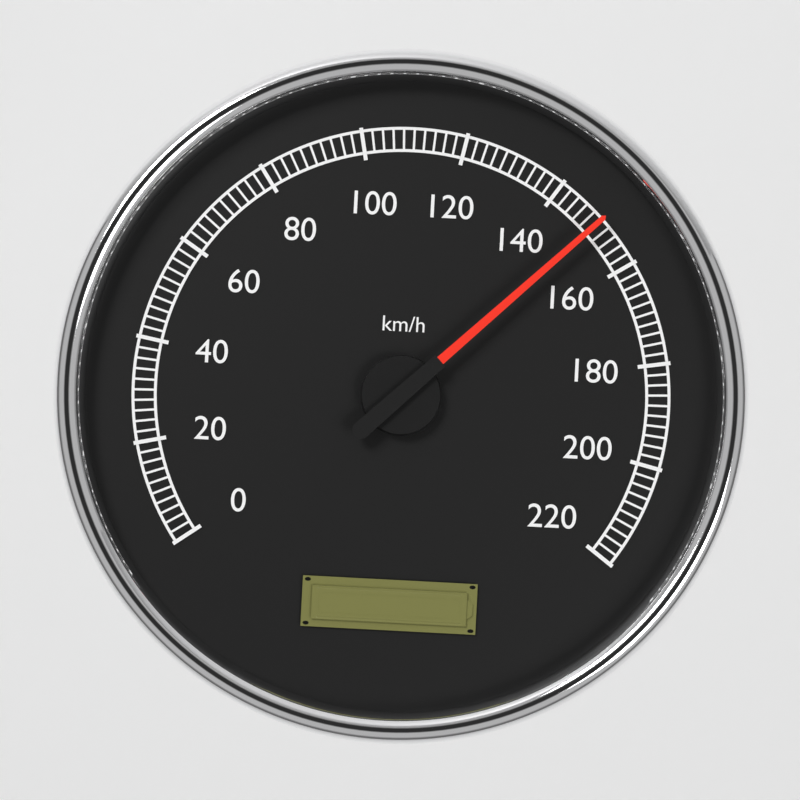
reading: 150 km/h
